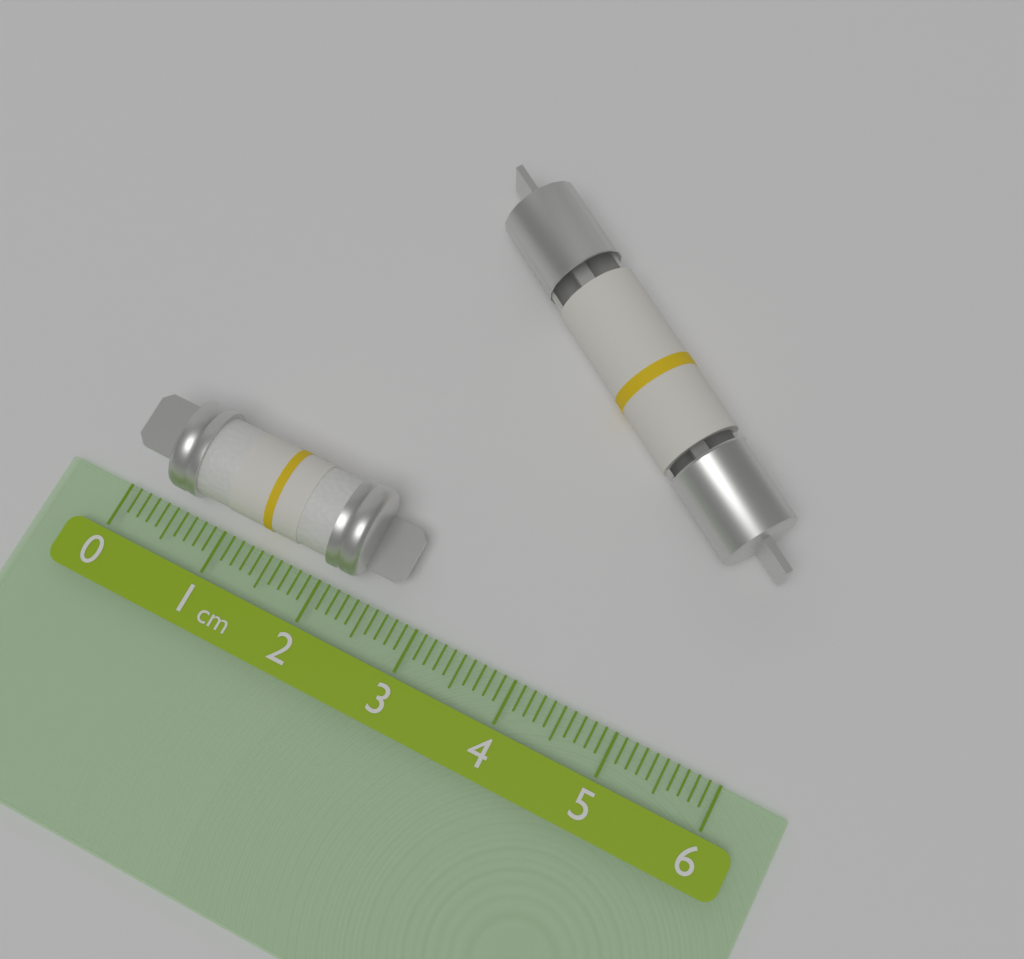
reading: 2.7 cm
